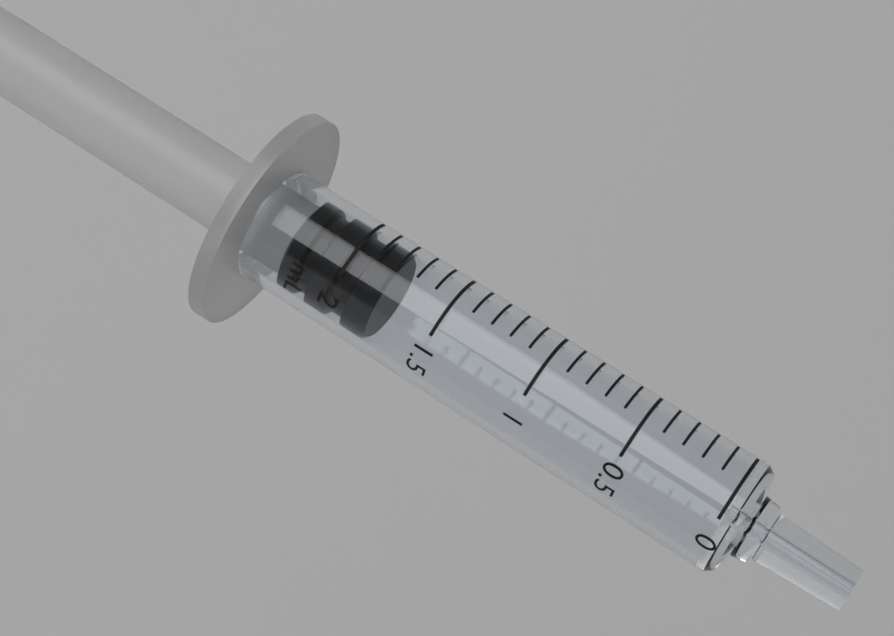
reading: 1.8 mL
